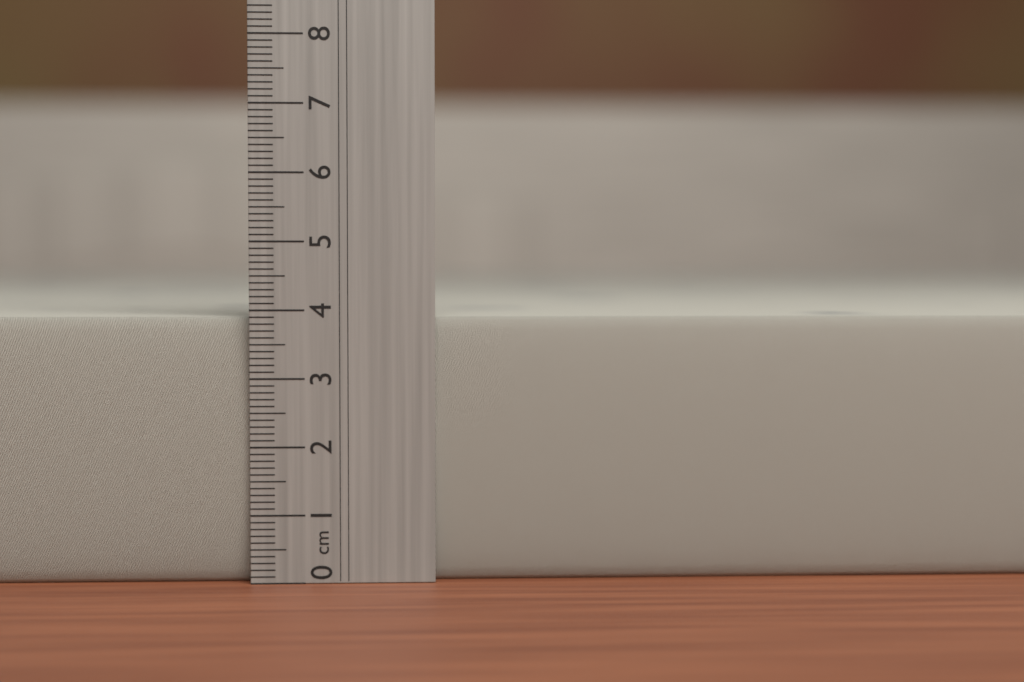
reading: 3.9 cm
